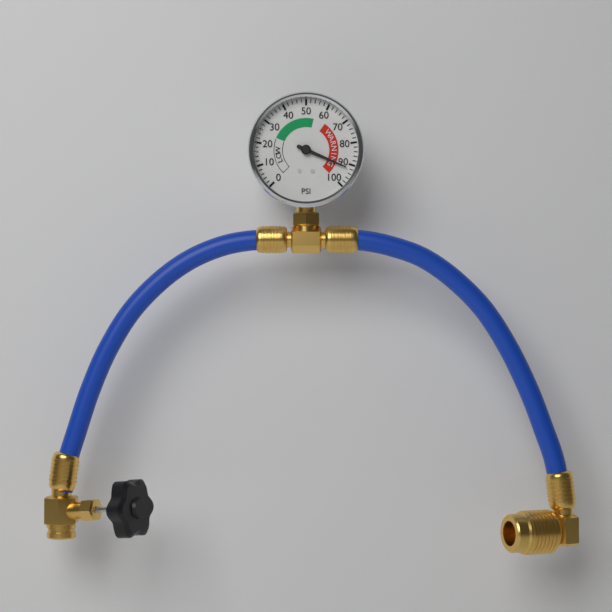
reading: 92 psi
